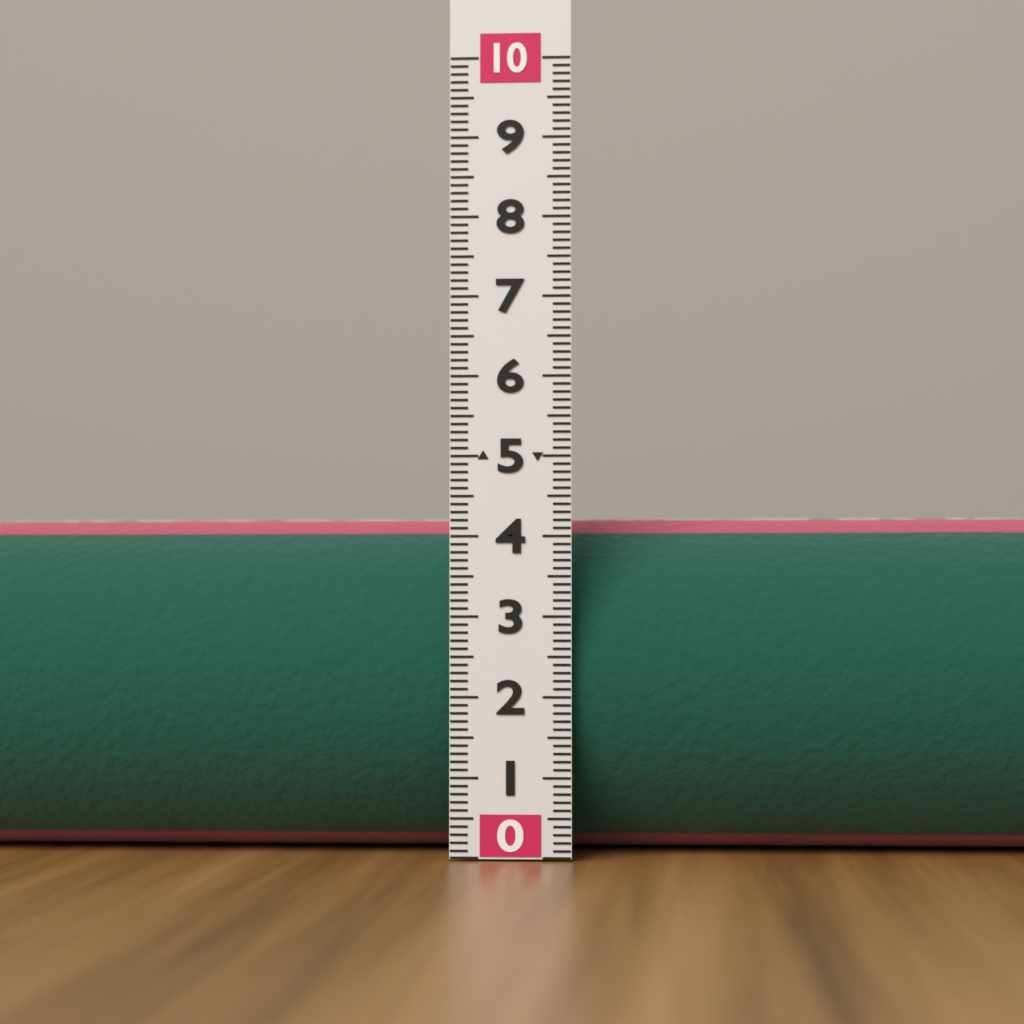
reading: 4.3 (no unit)
